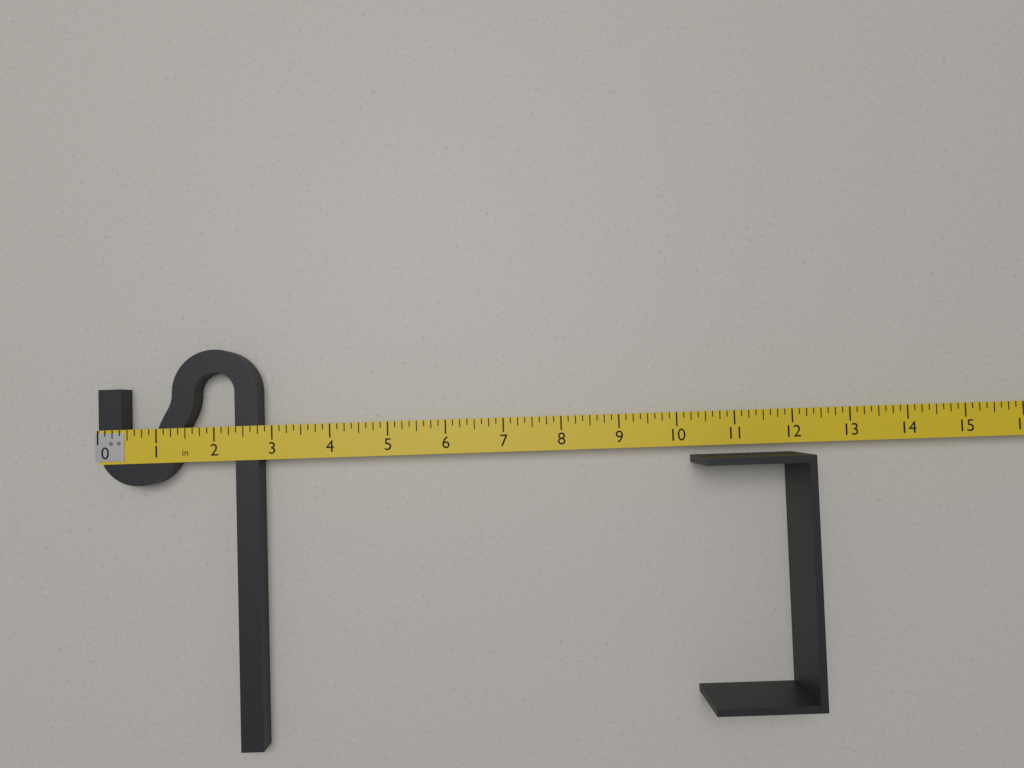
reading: 2.750 in
